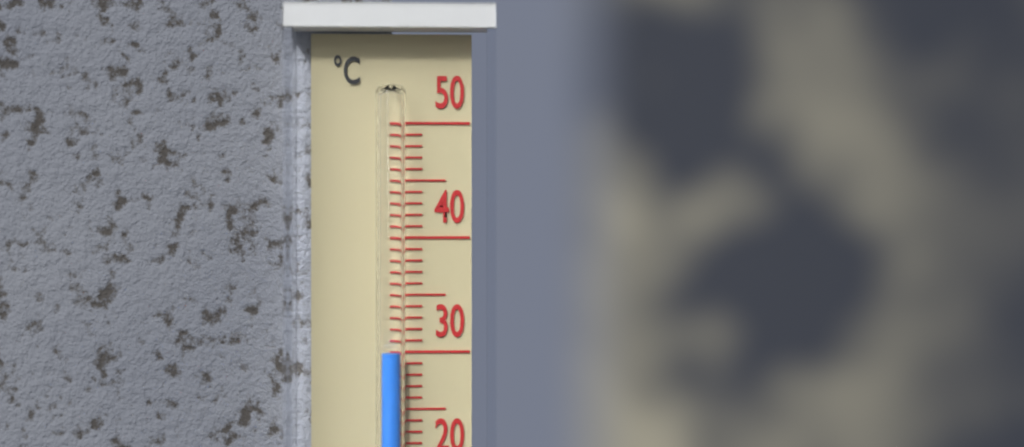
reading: 30 °C
